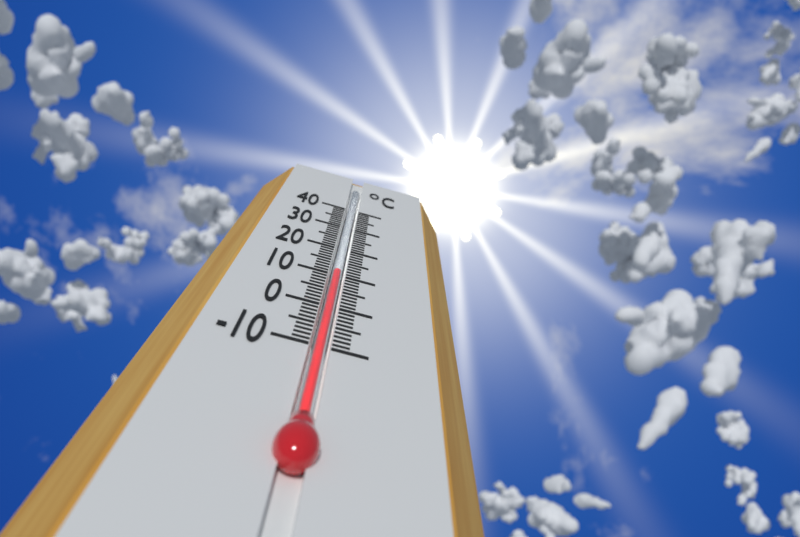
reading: 11 °C
